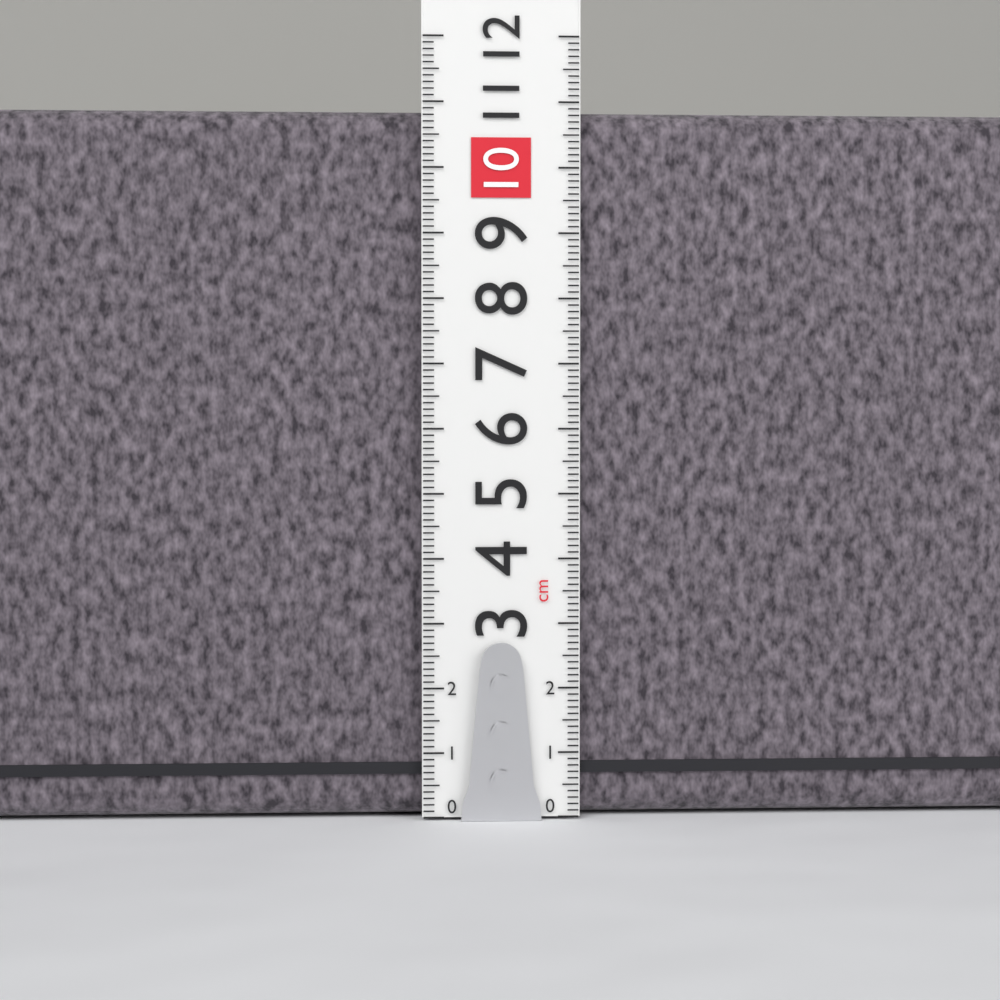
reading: 10.9 cm
